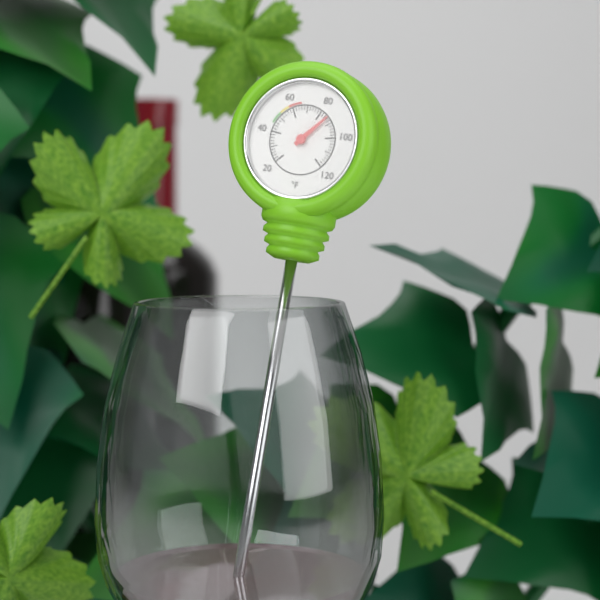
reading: 86 °F
